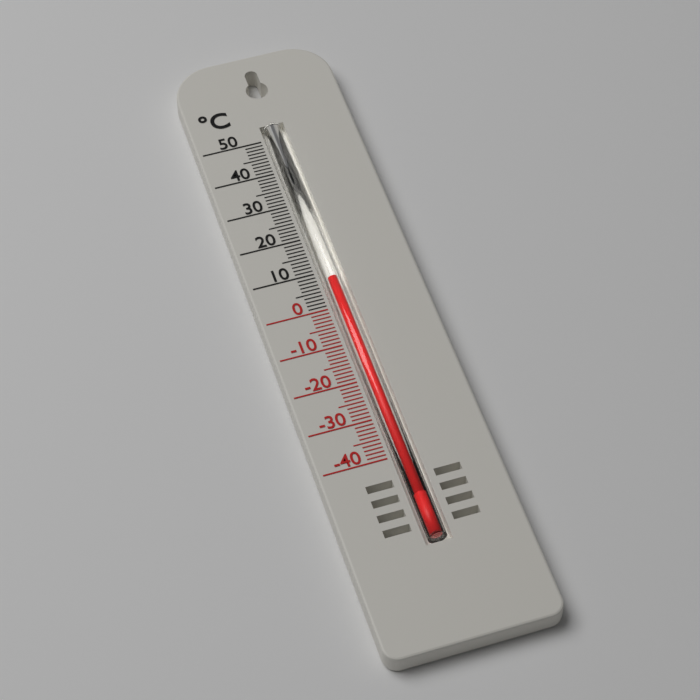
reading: 8 °C
